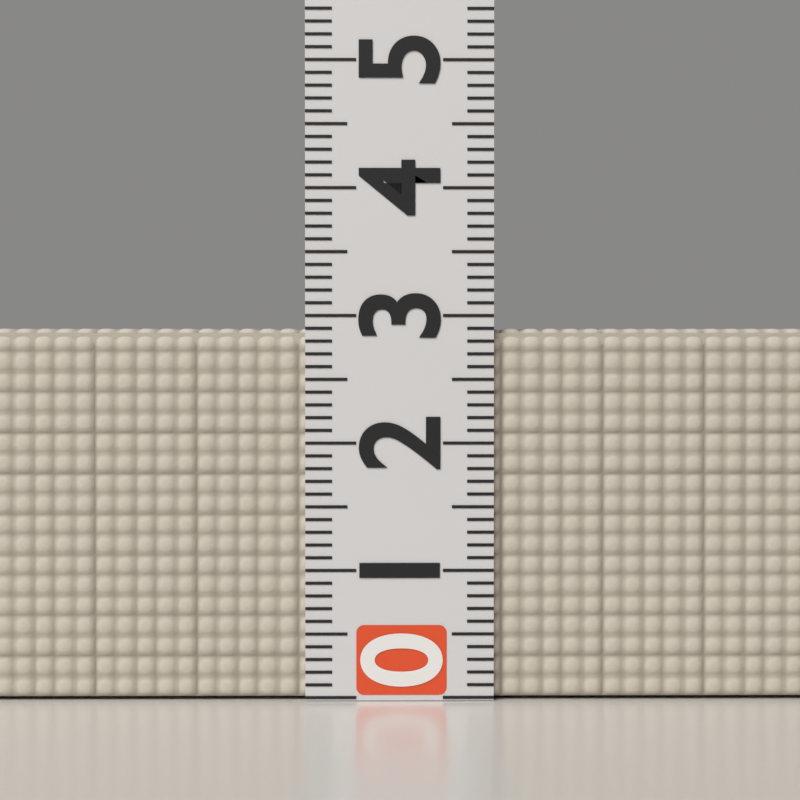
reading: 2.9 (no unit)
